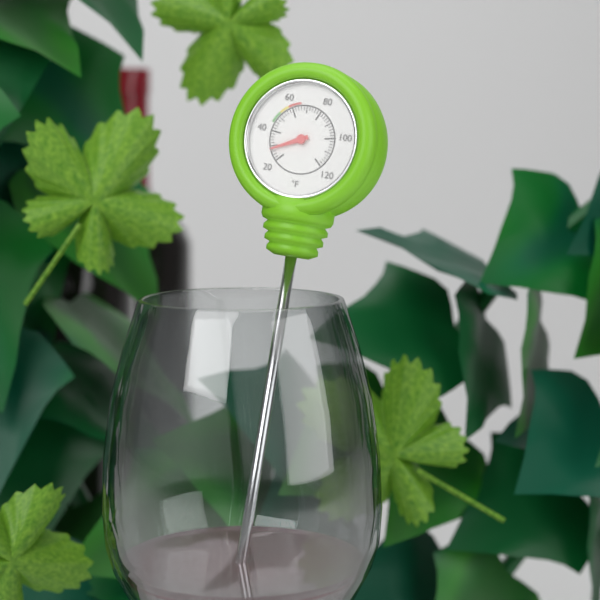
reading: 28 °F
